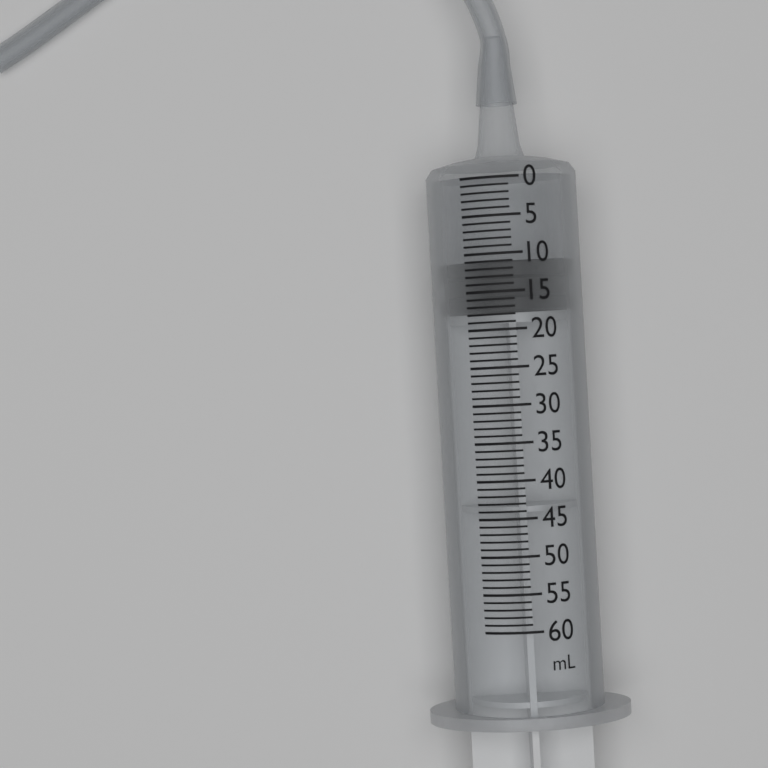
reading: 11 ml
